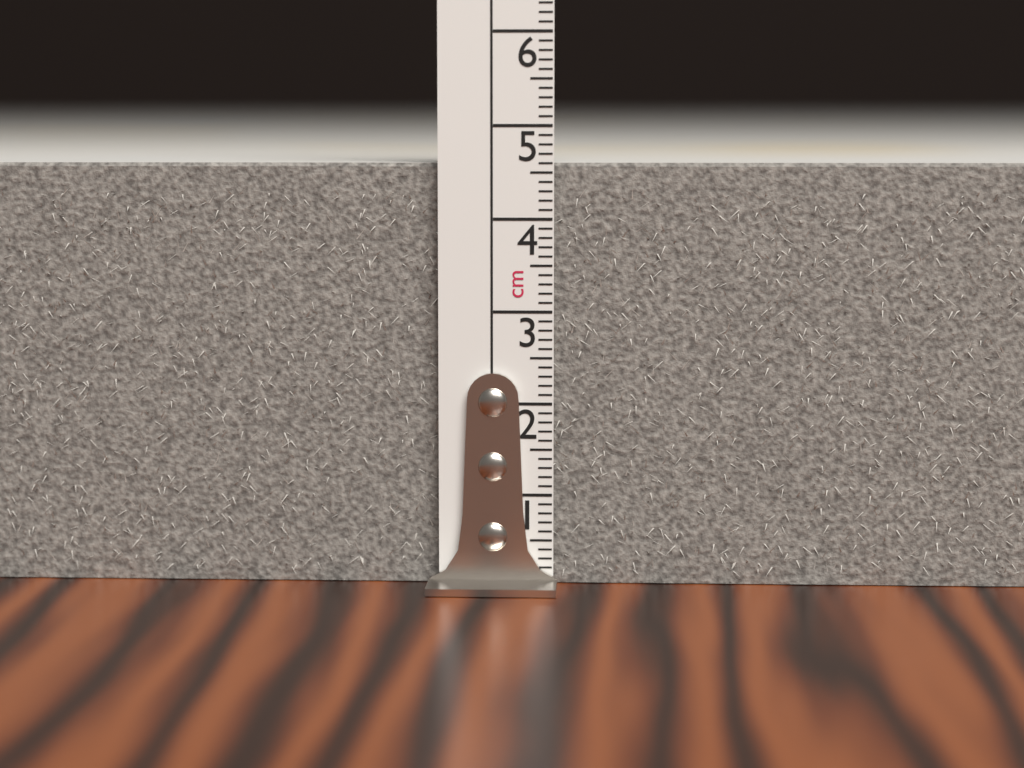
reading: 4.6 cm
